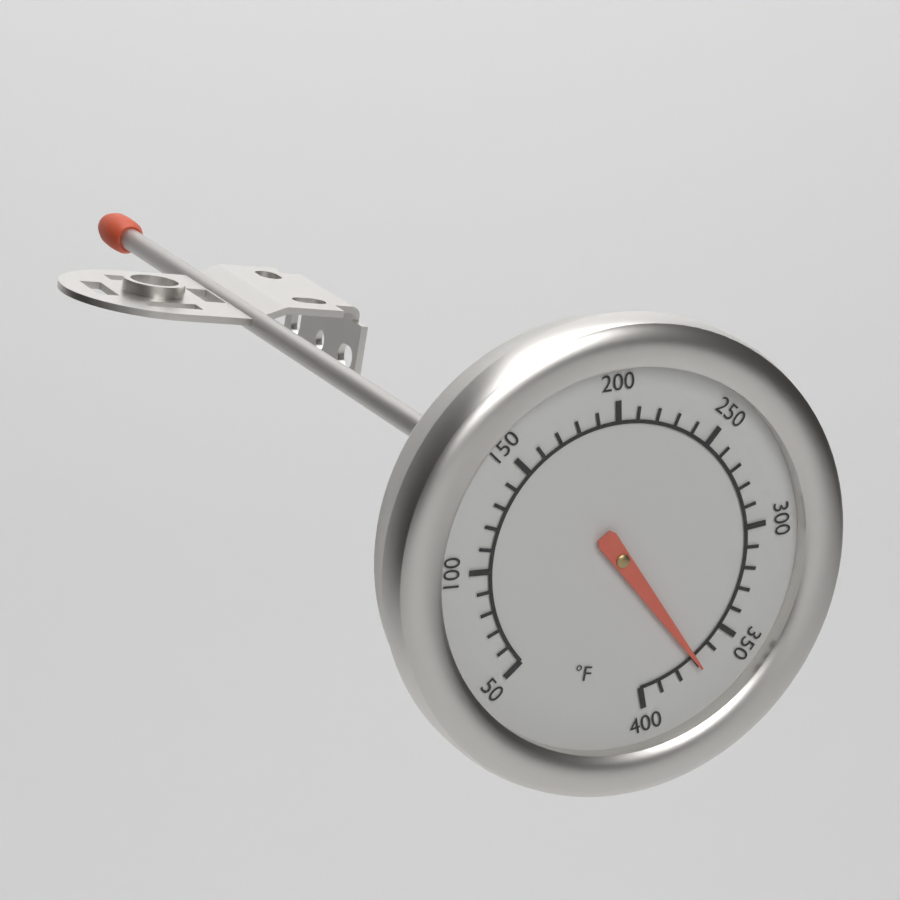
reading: 370 °F
